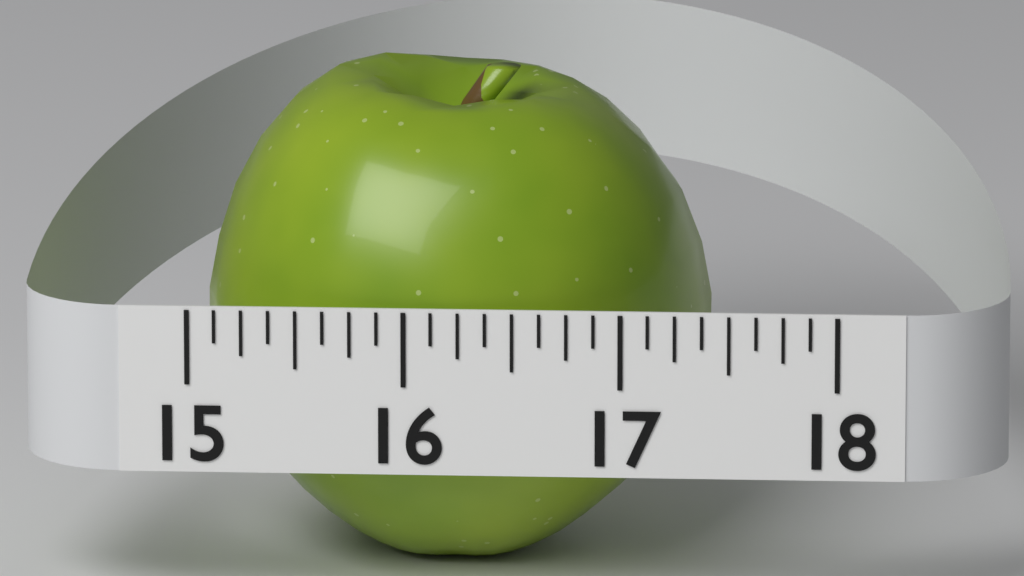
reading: 17.375 (no unit)
